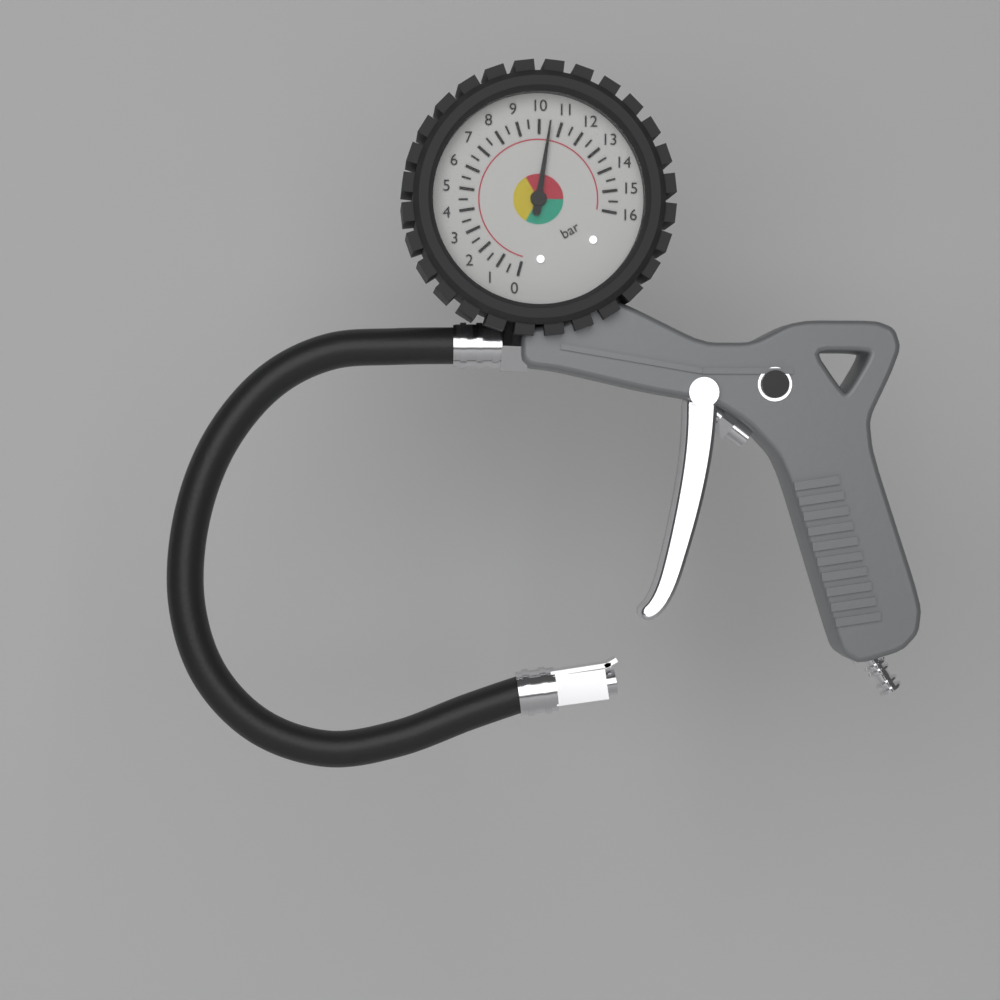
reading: 10.5 bar
